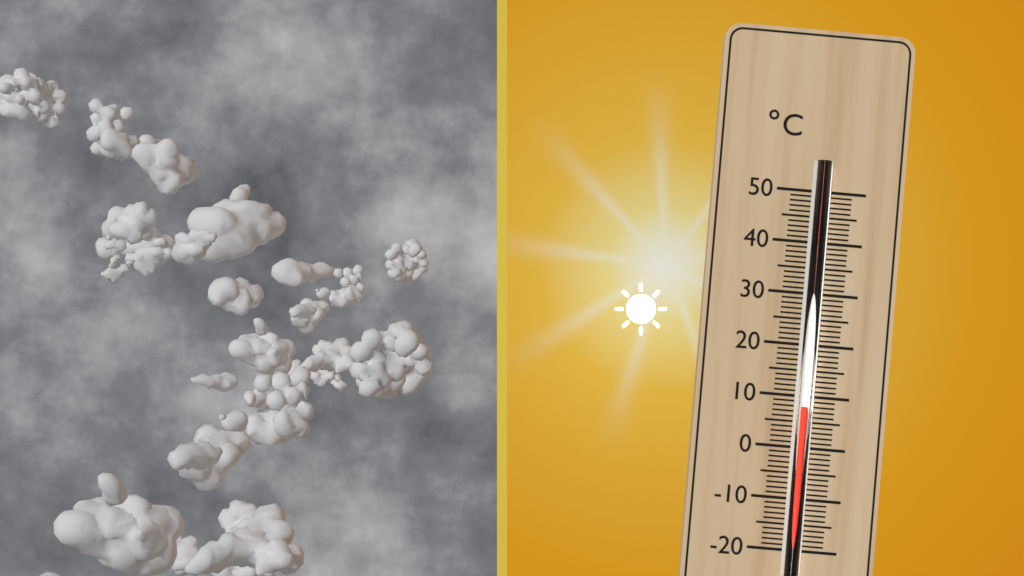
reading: 8 °C
